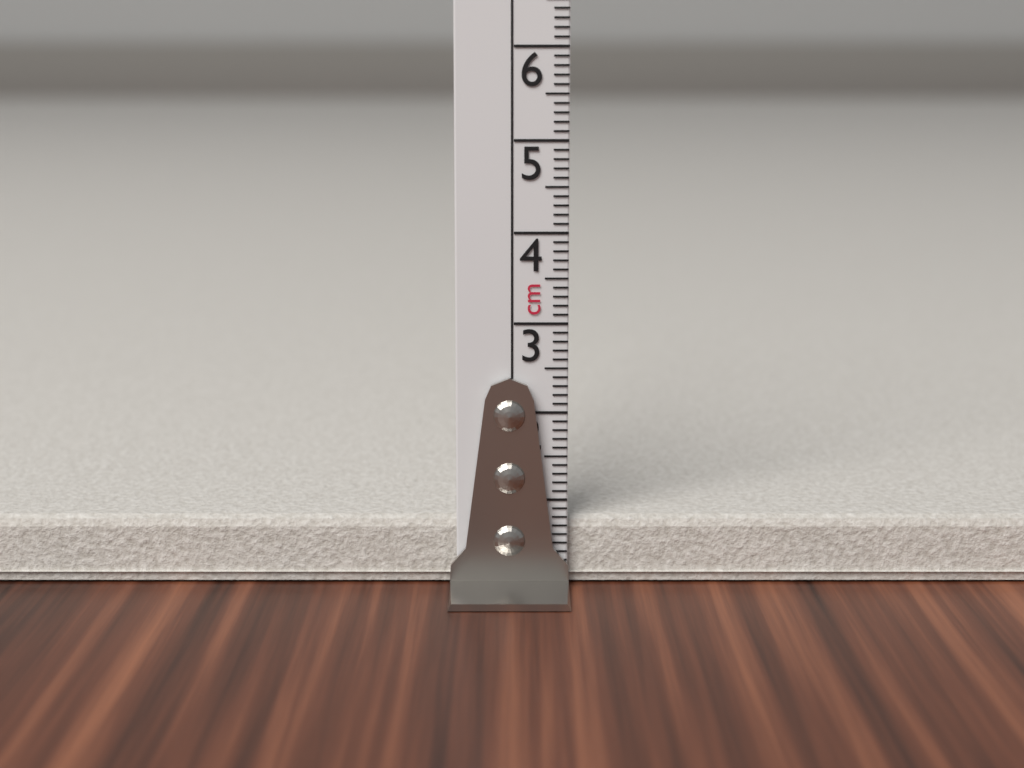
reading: 0.8 cm
